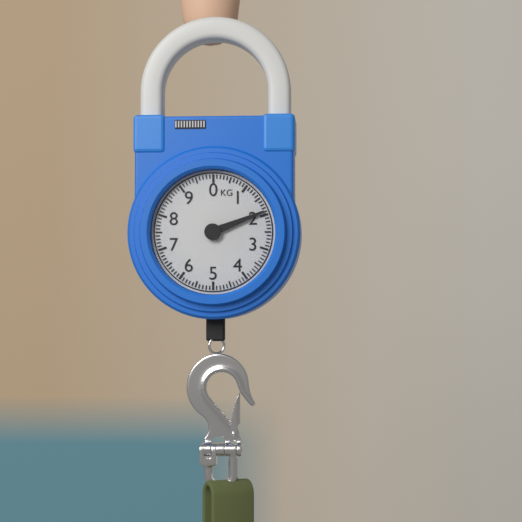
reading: 1.9 kg
